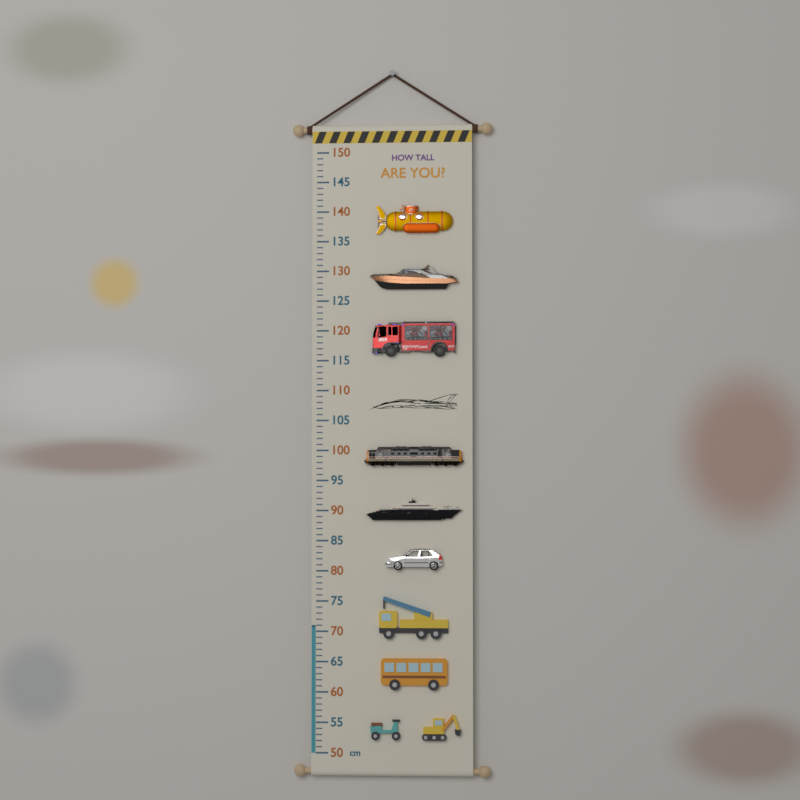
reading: 71 cm
